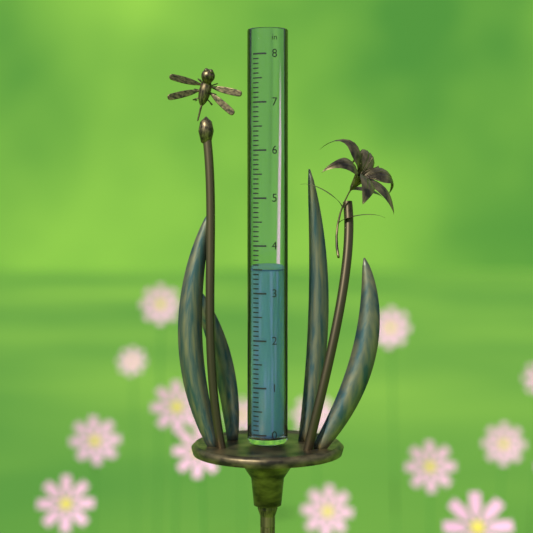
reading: 3.5 in
